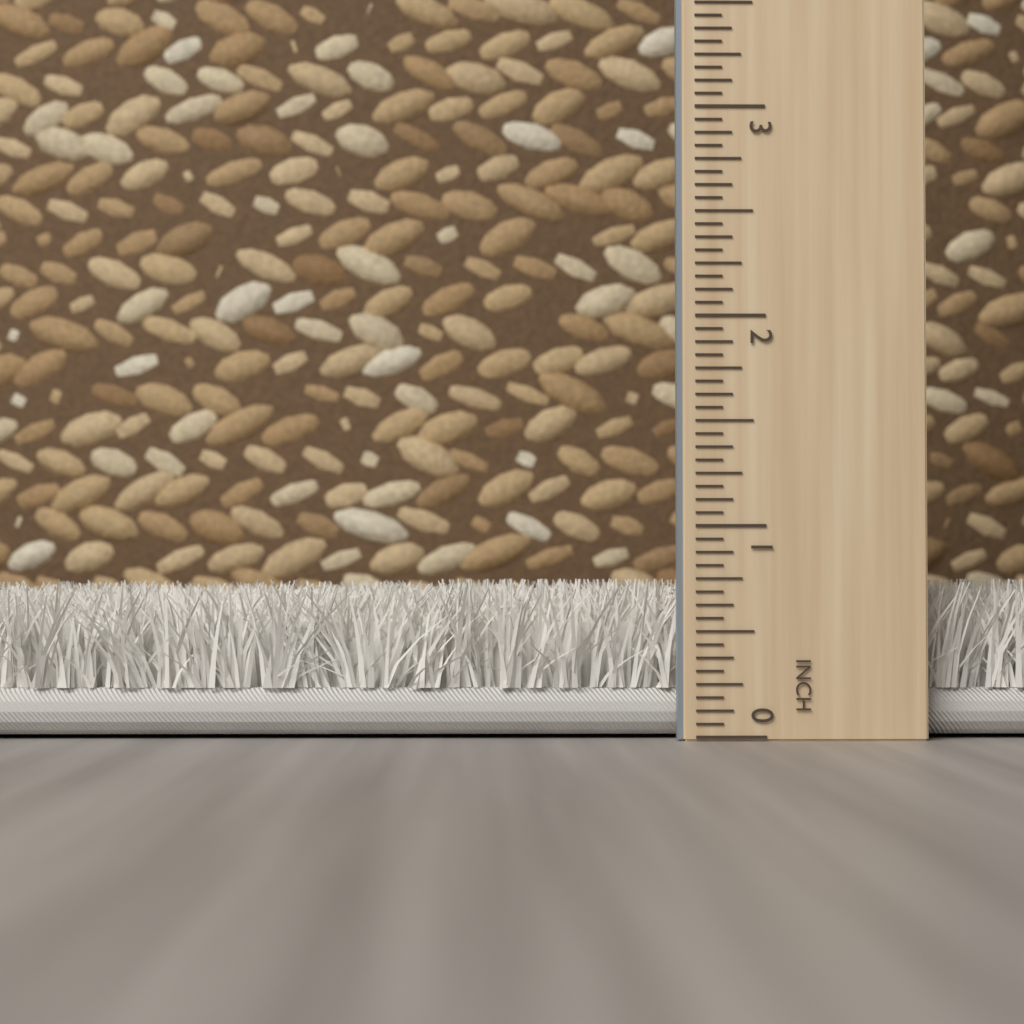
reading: 0.7500 inch
